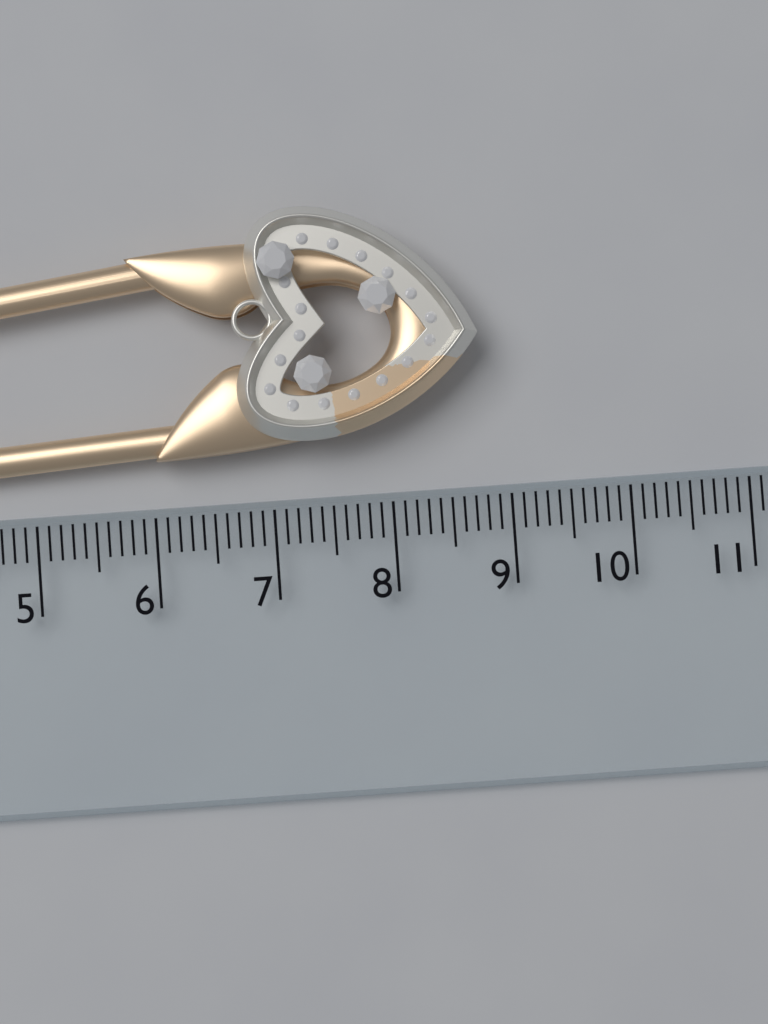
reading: 8.8 cm
